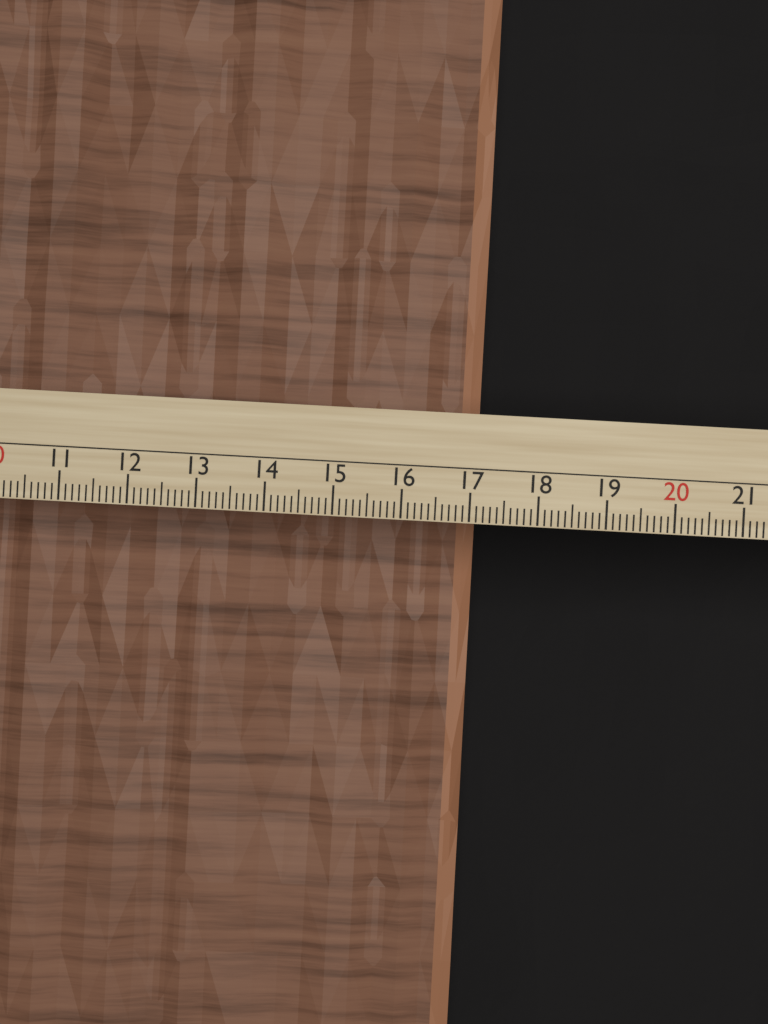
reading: 17.2 cm
